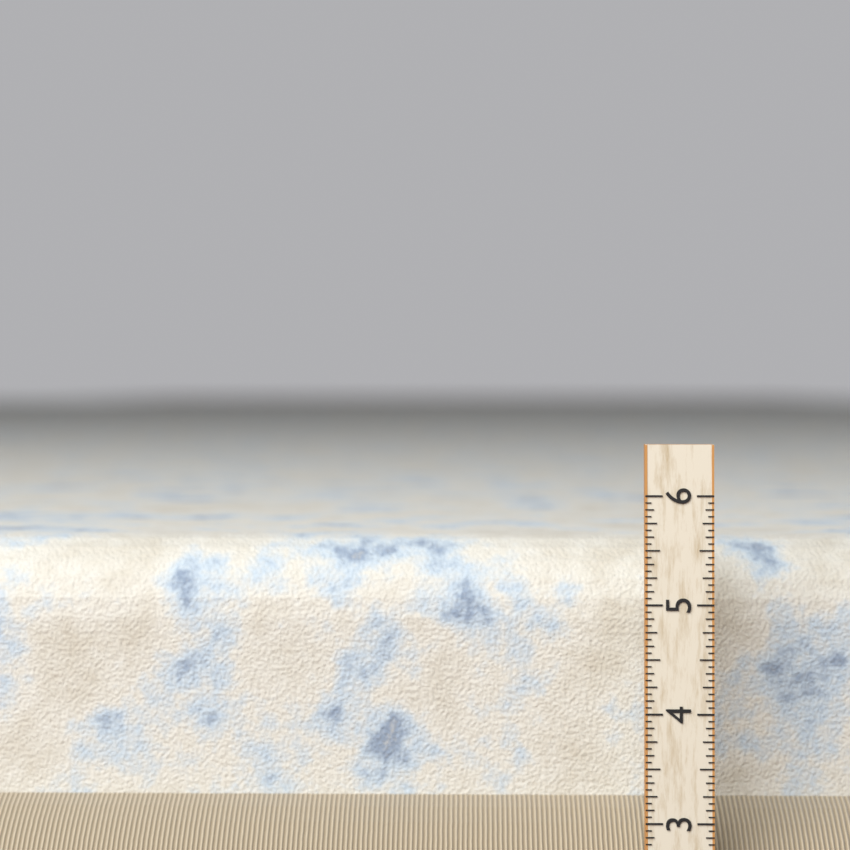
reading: 5.5000 (no unit)
